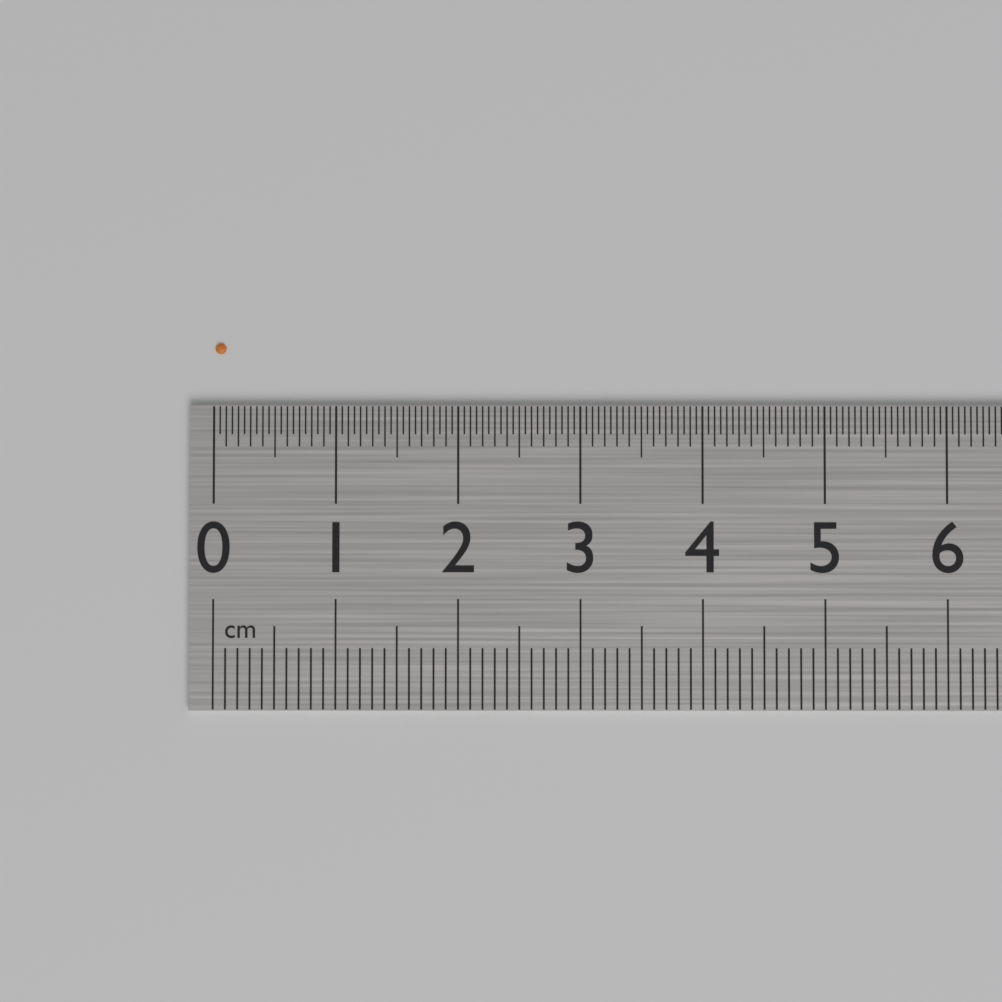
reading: 0.10 cm
